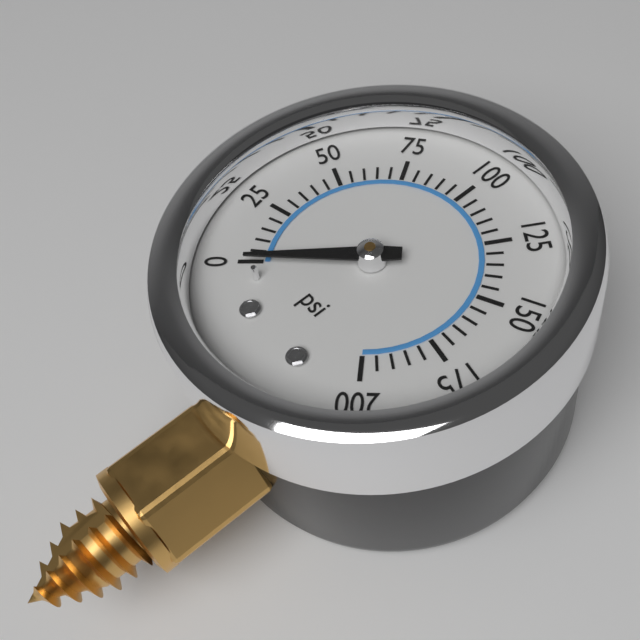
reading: 0 psi
